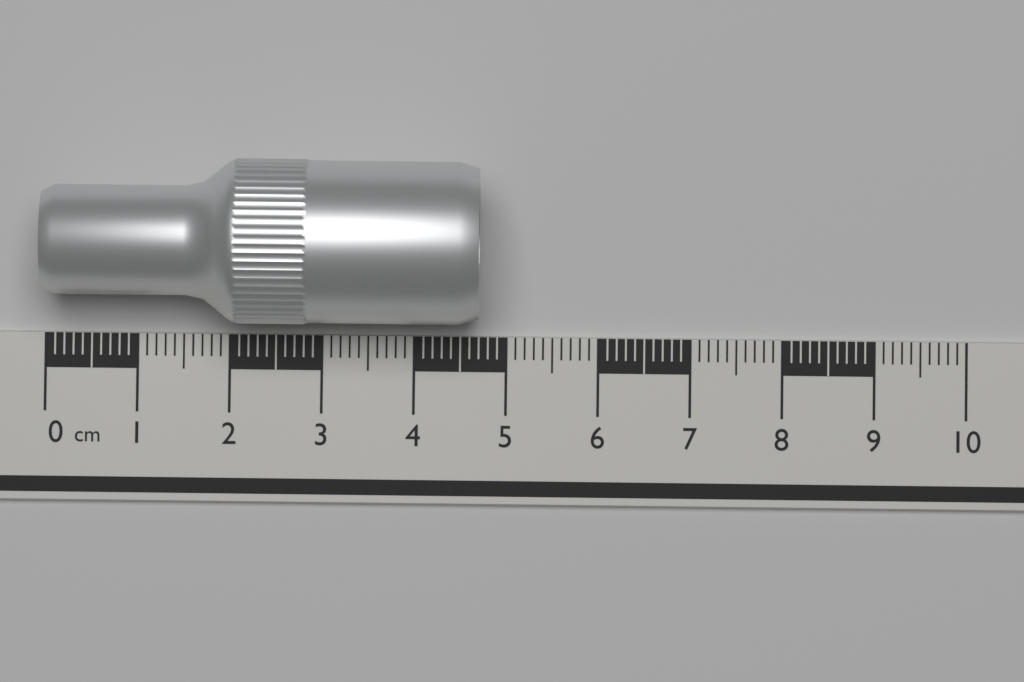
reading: 4.7 cm
